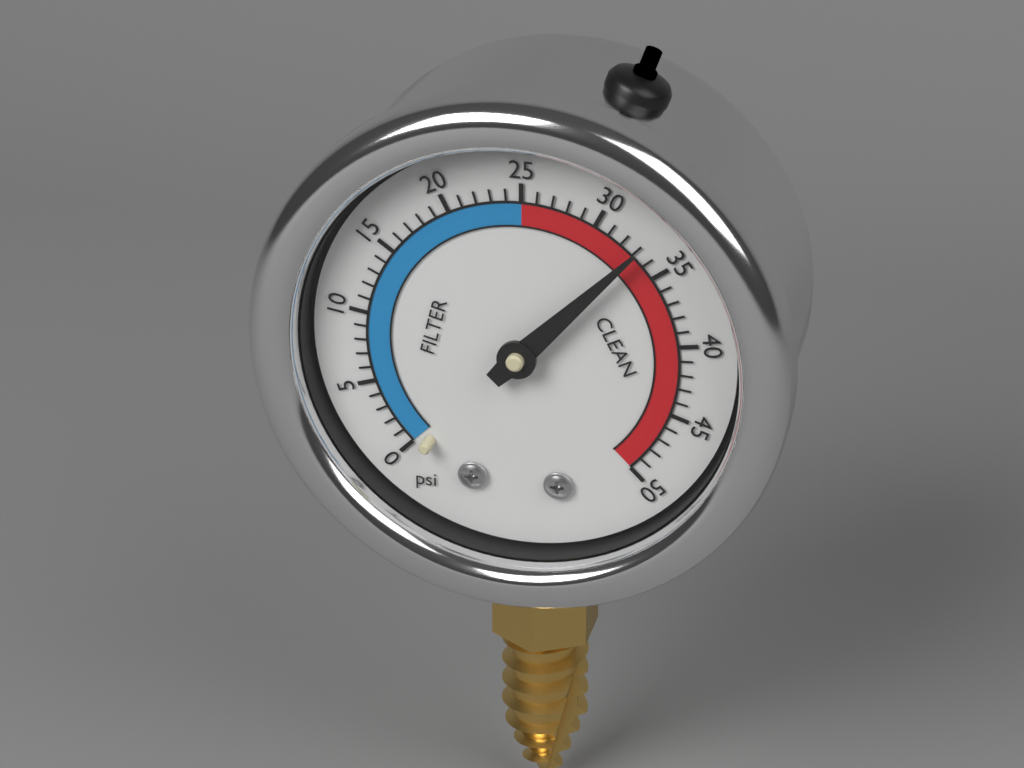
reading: 33 psi
